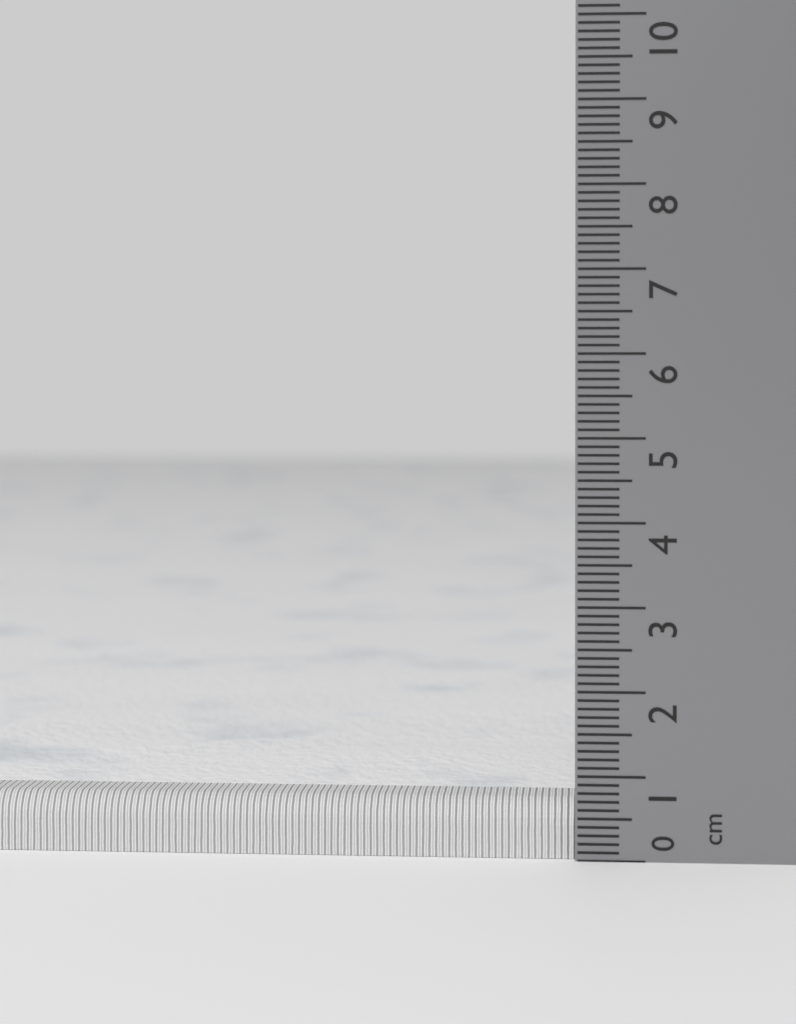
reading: 0.7 cm
